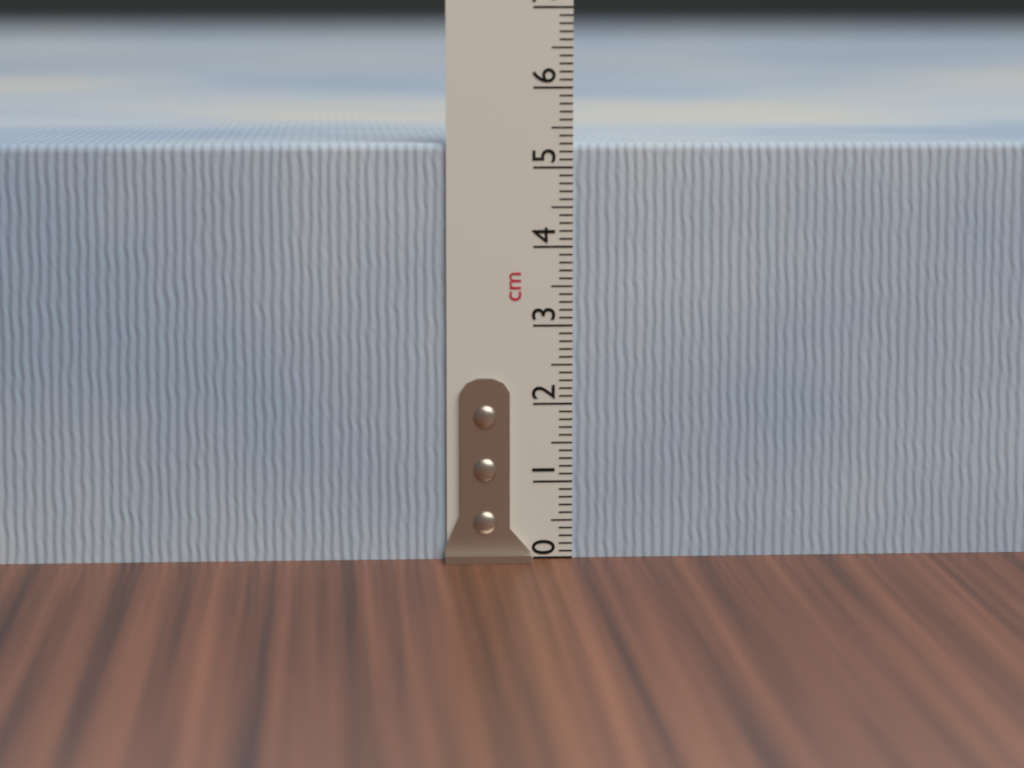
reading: 5.3 cm
